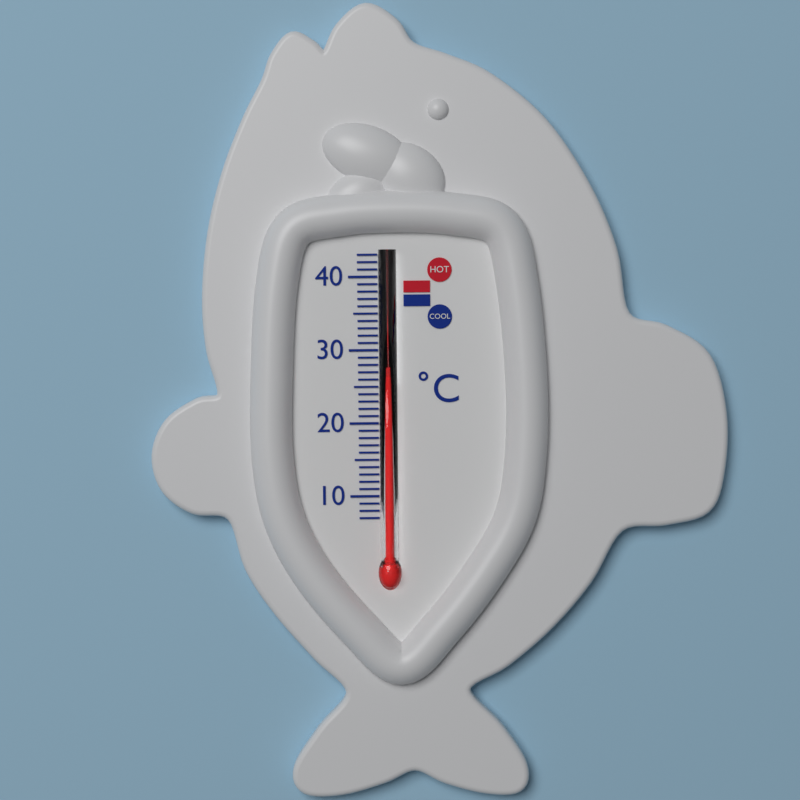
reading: 26 °C
